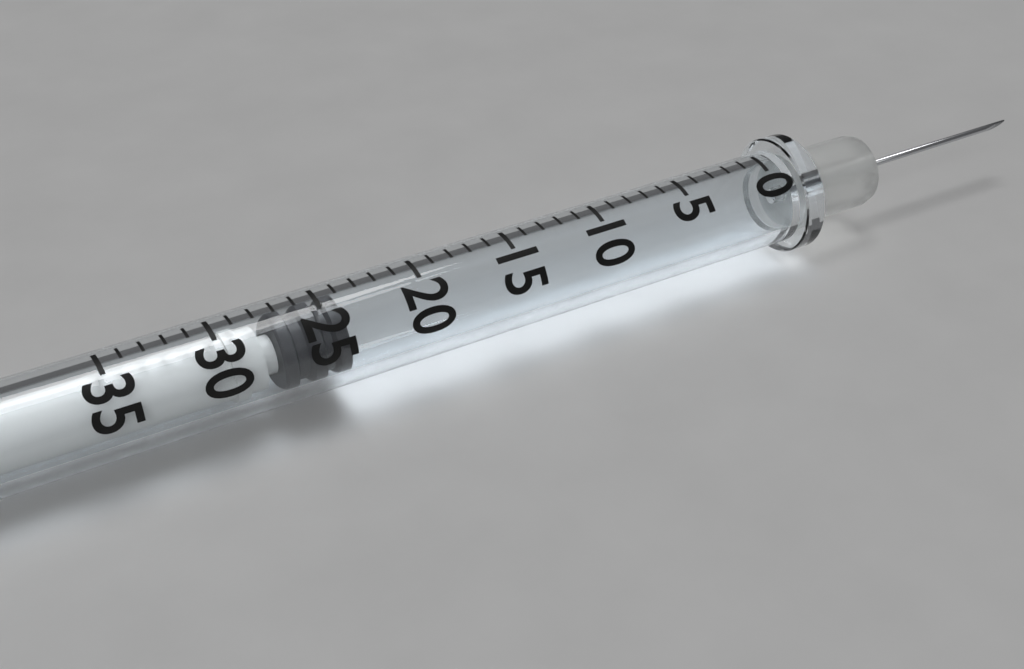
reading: 24 (no unit)
